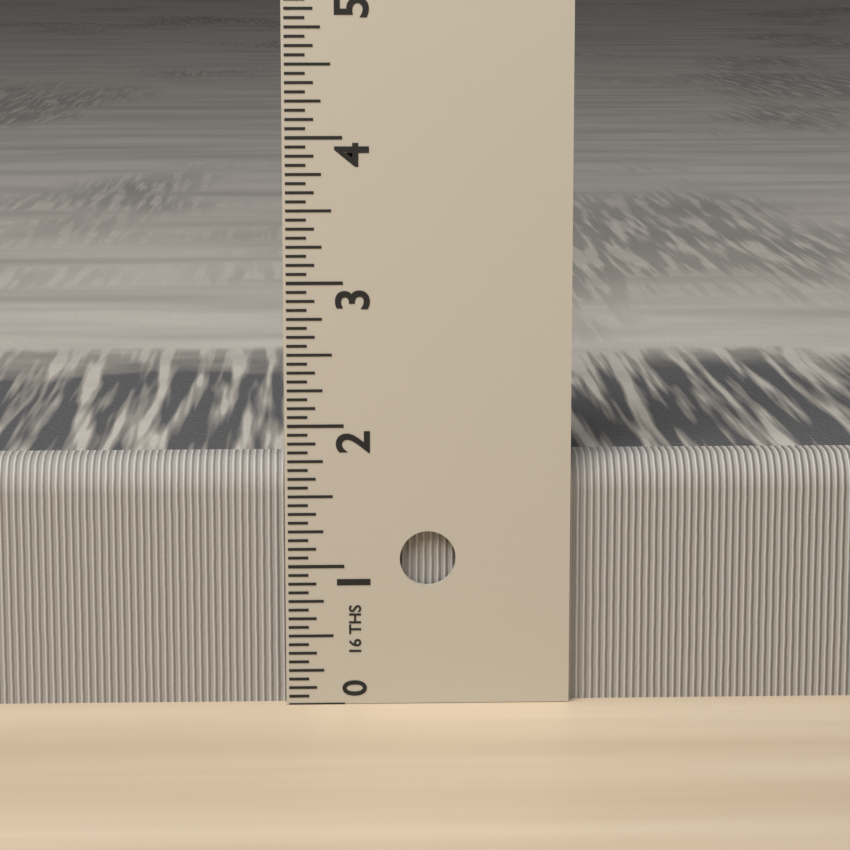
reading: 1.7500 in
